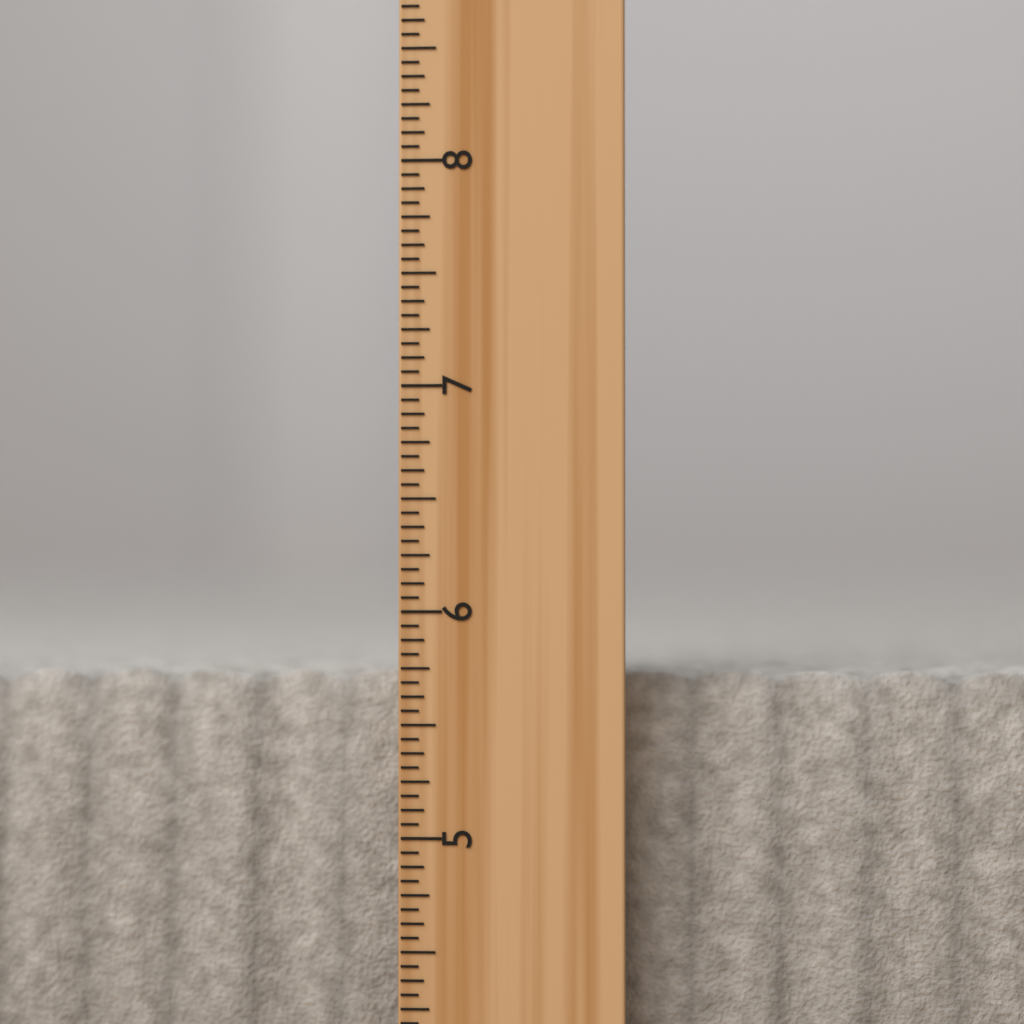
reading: 5.7500 inch
